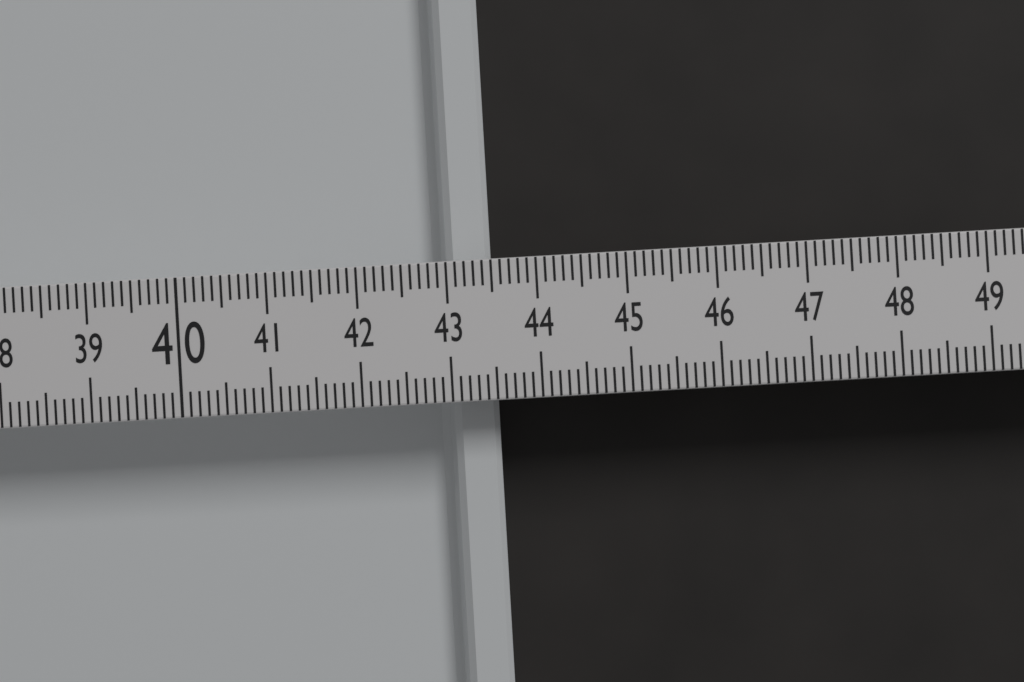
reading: 43.5 (no unit)
